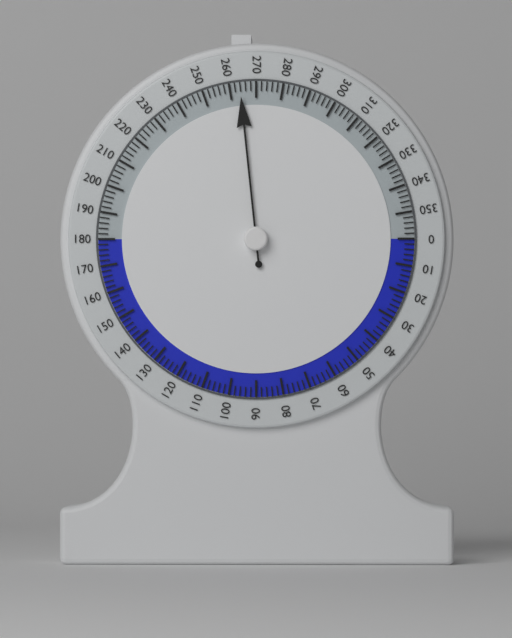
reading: 264 (no unit)
